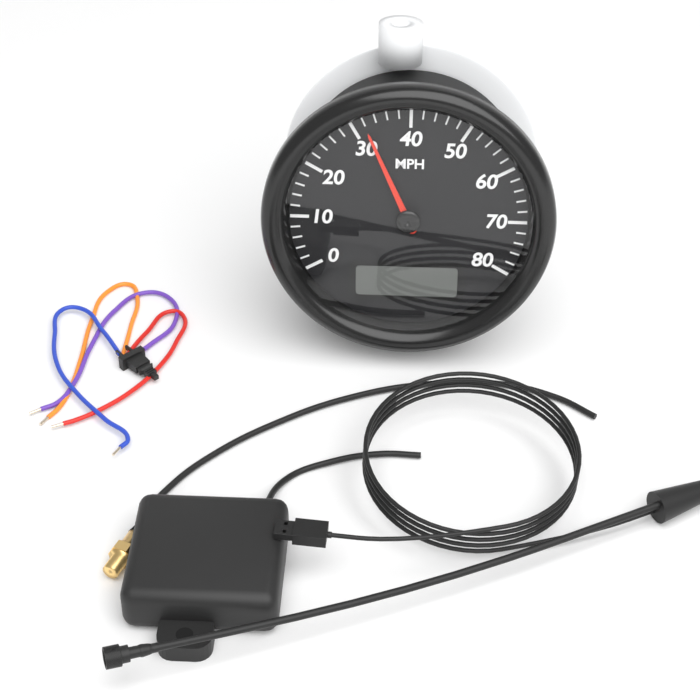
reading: 32 MPH
